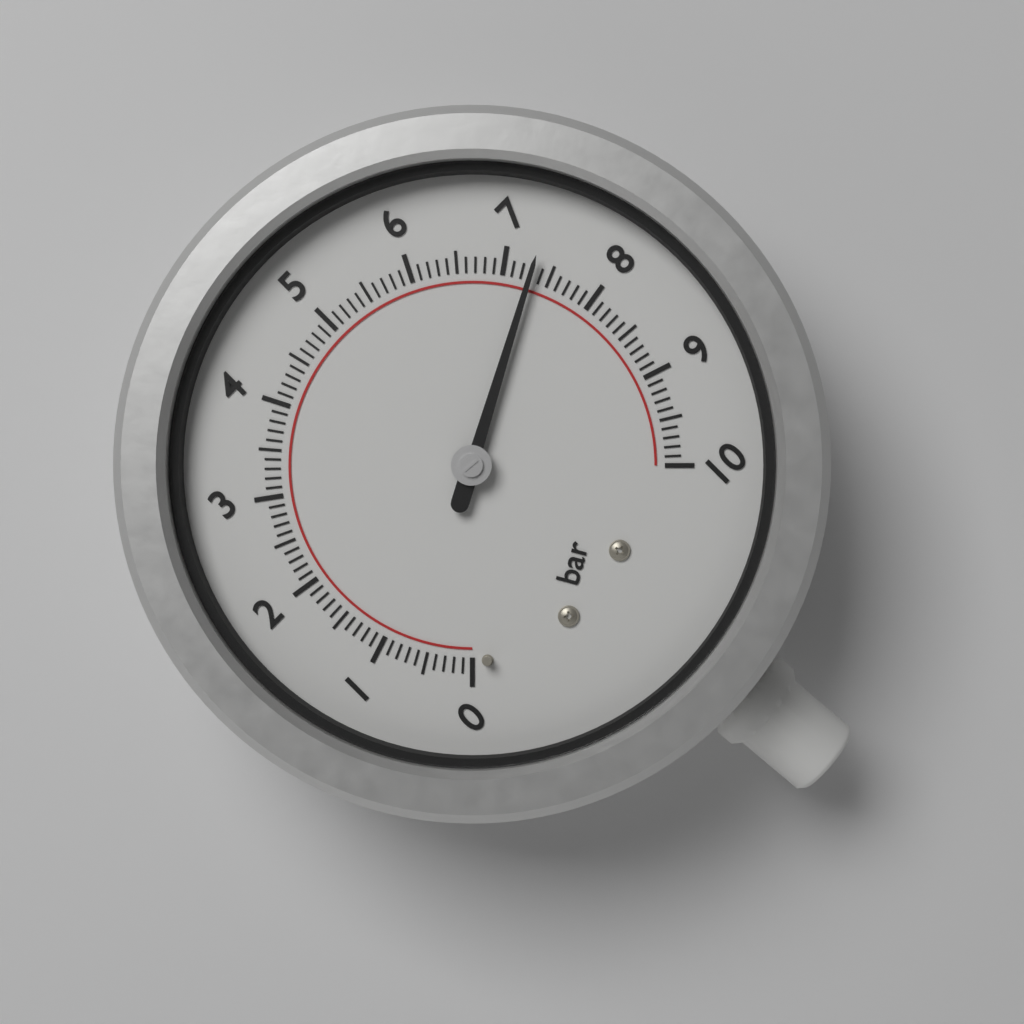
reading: 7.3 bar
